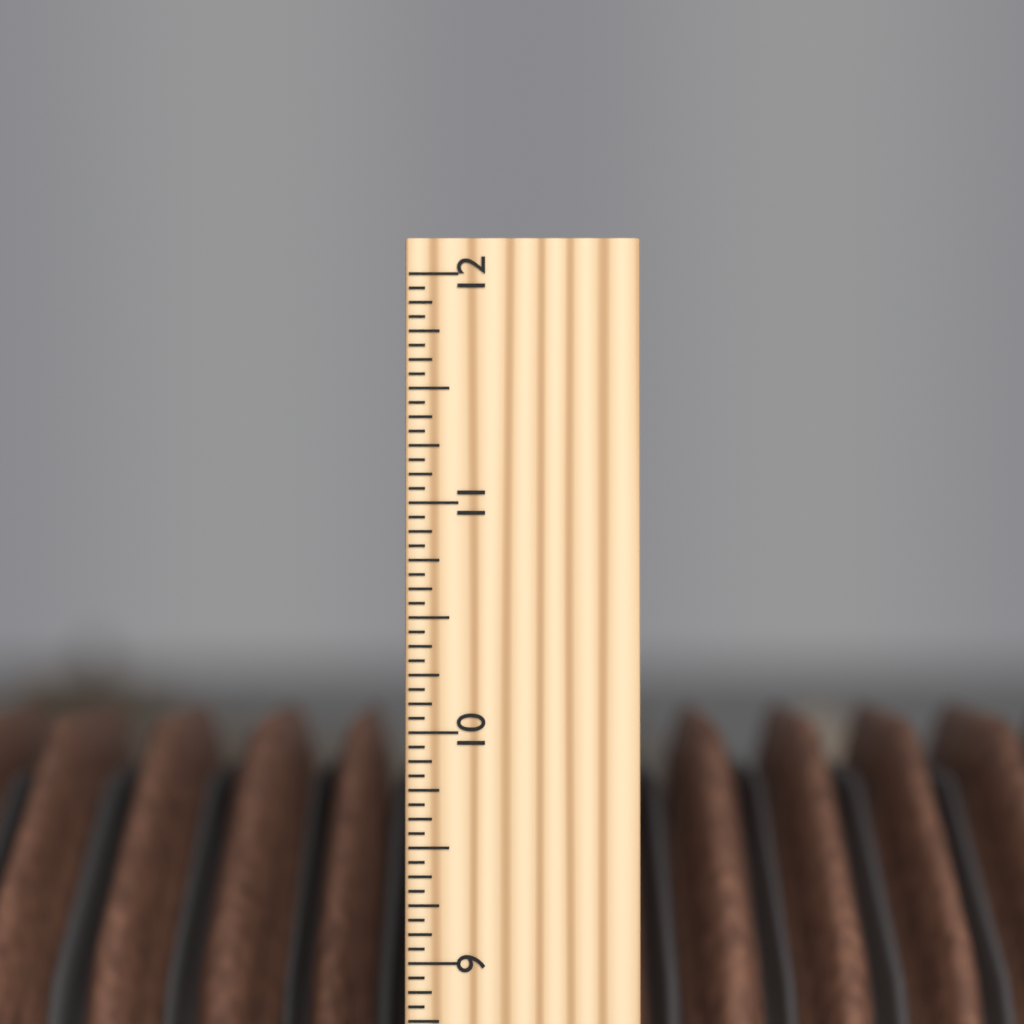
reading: 10.0000 inch
